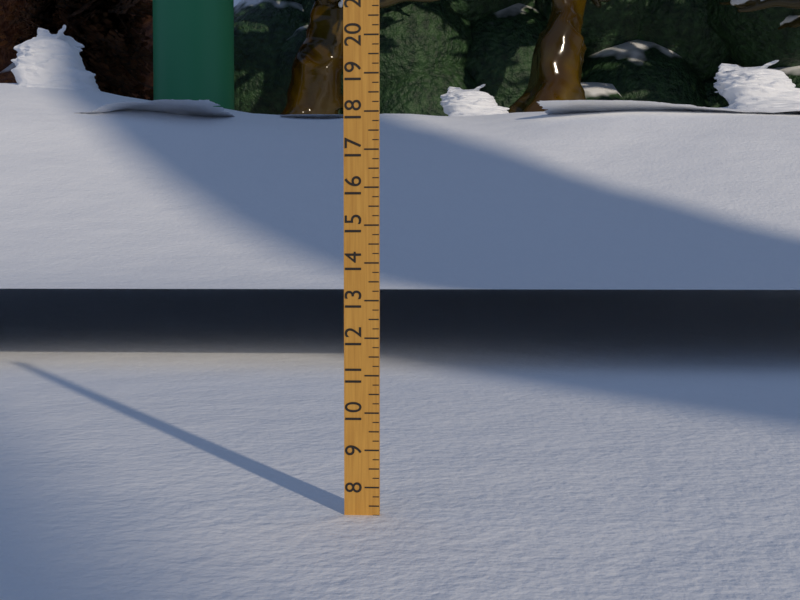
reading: 7.25 (no unit)
